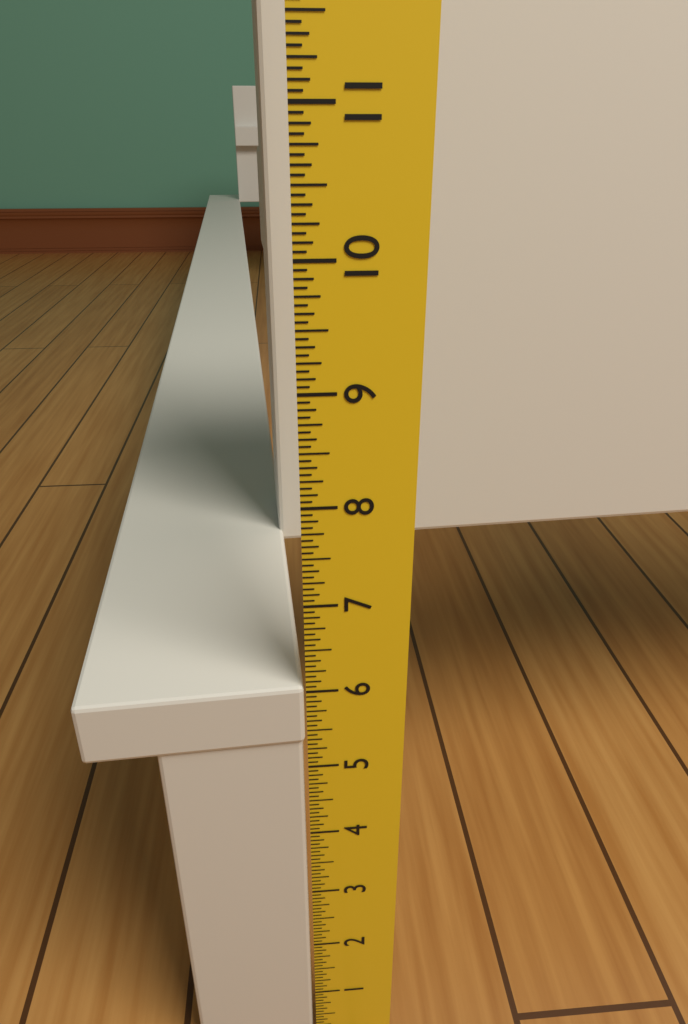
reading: 6.0625 in
